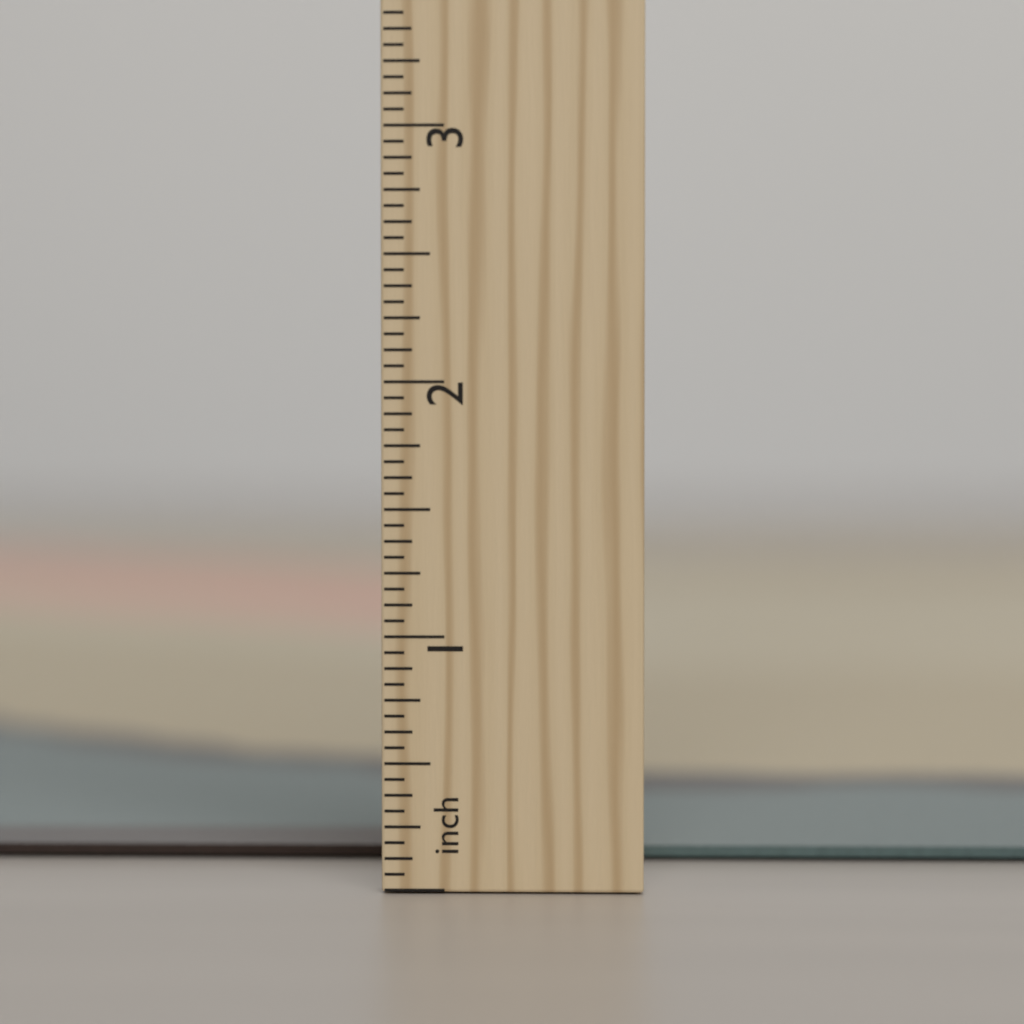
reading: 0.0625 in
